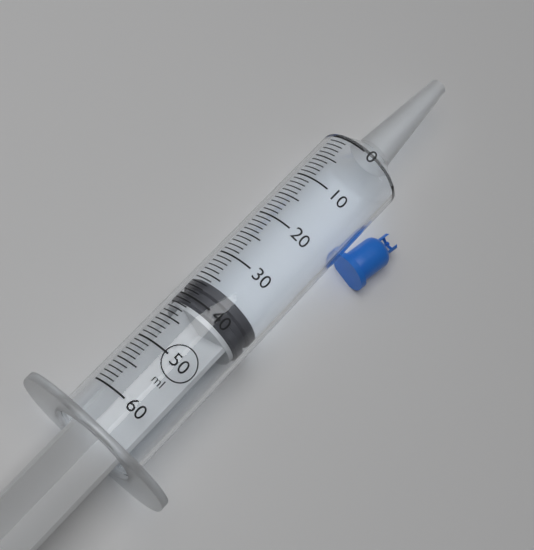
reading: 36 ml
